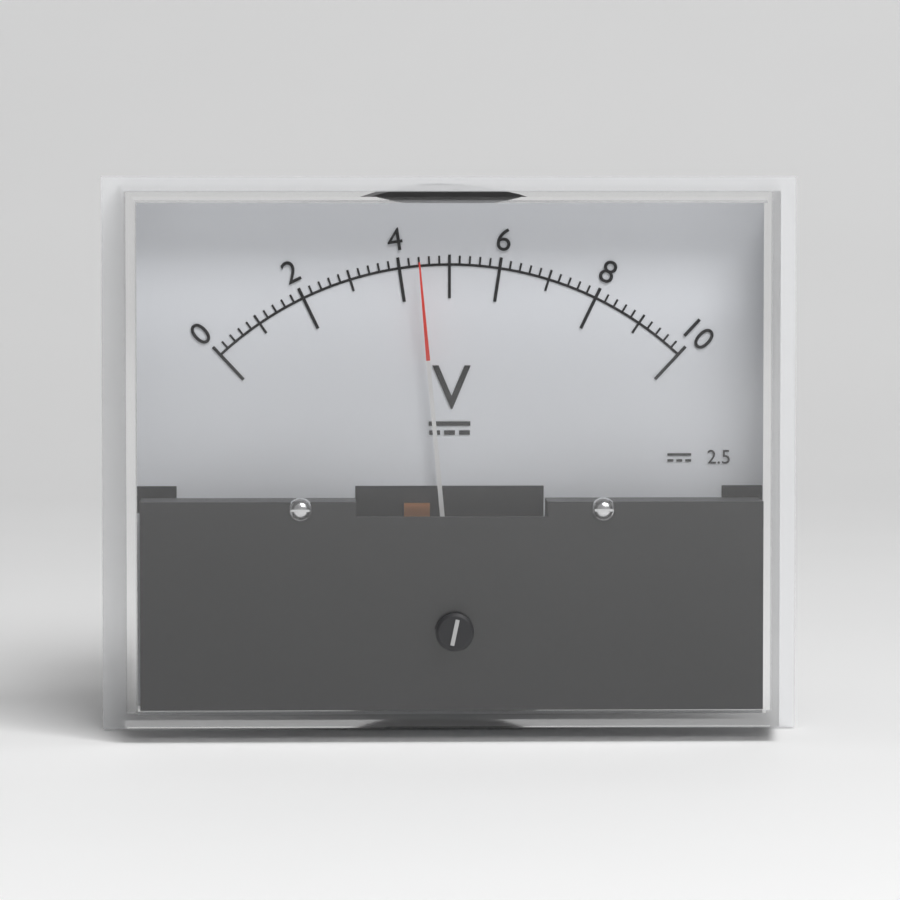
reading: 4.4 V
